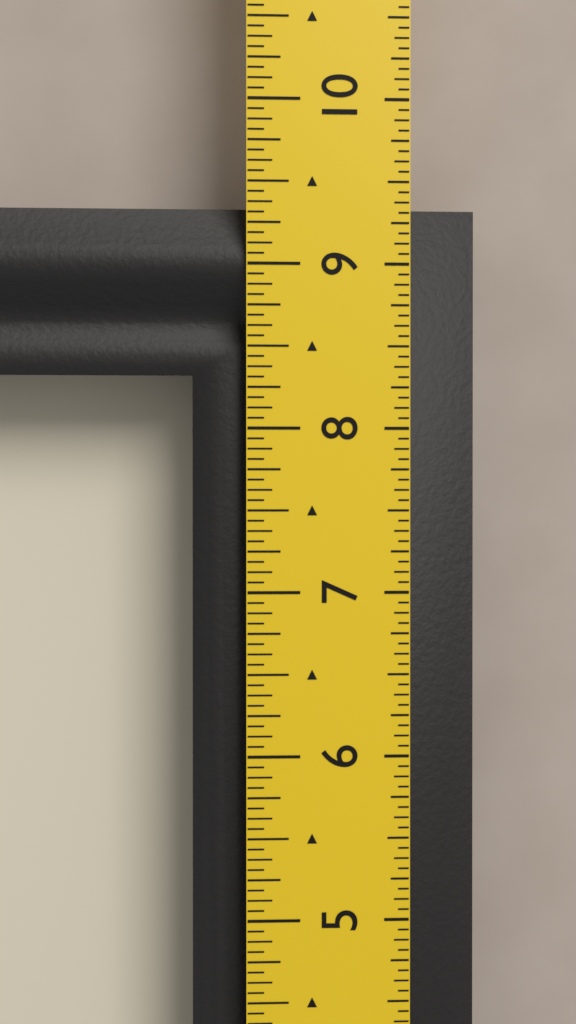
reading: 9.3750 in
